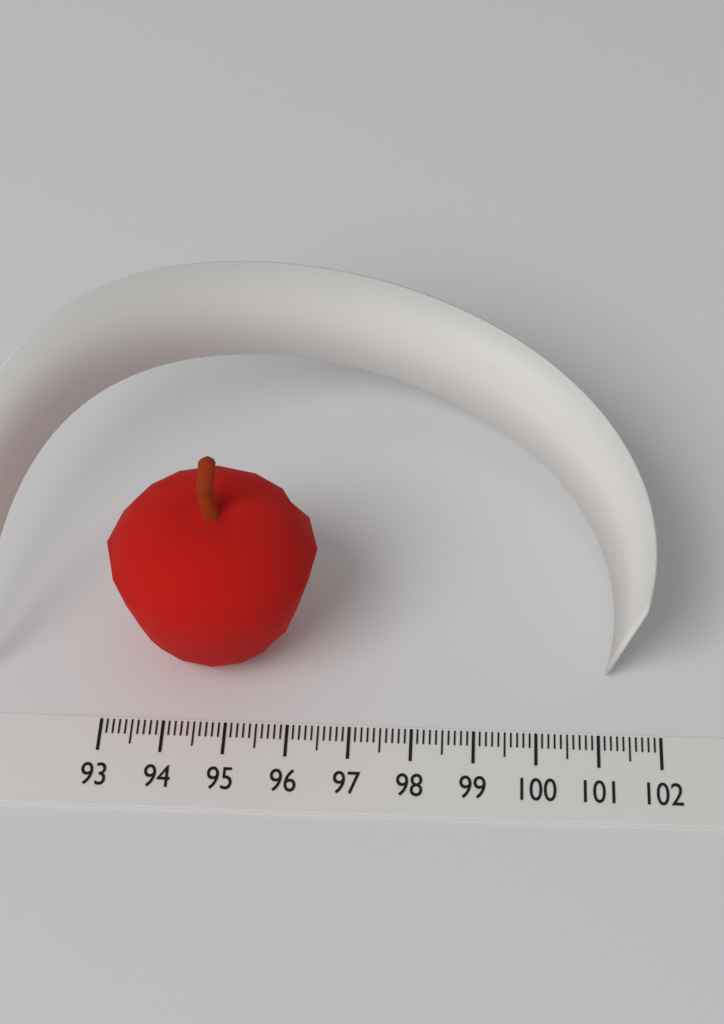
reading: 96.4 (no unit)
